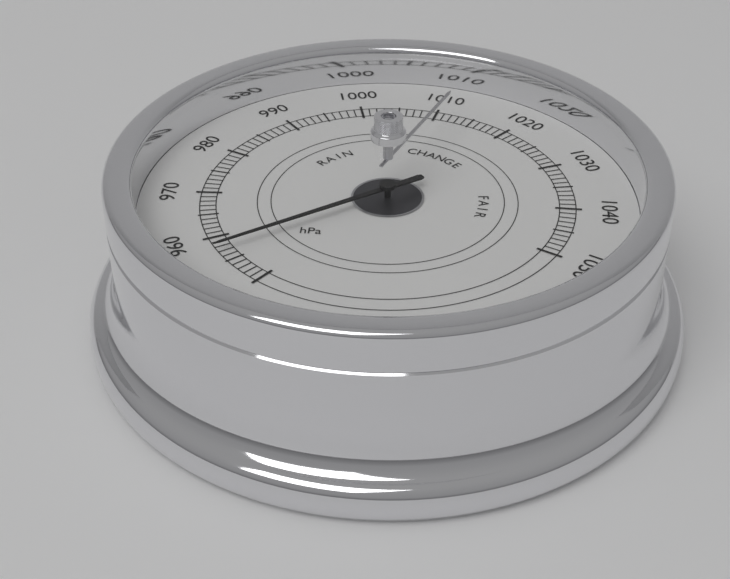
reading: 957 hPa
